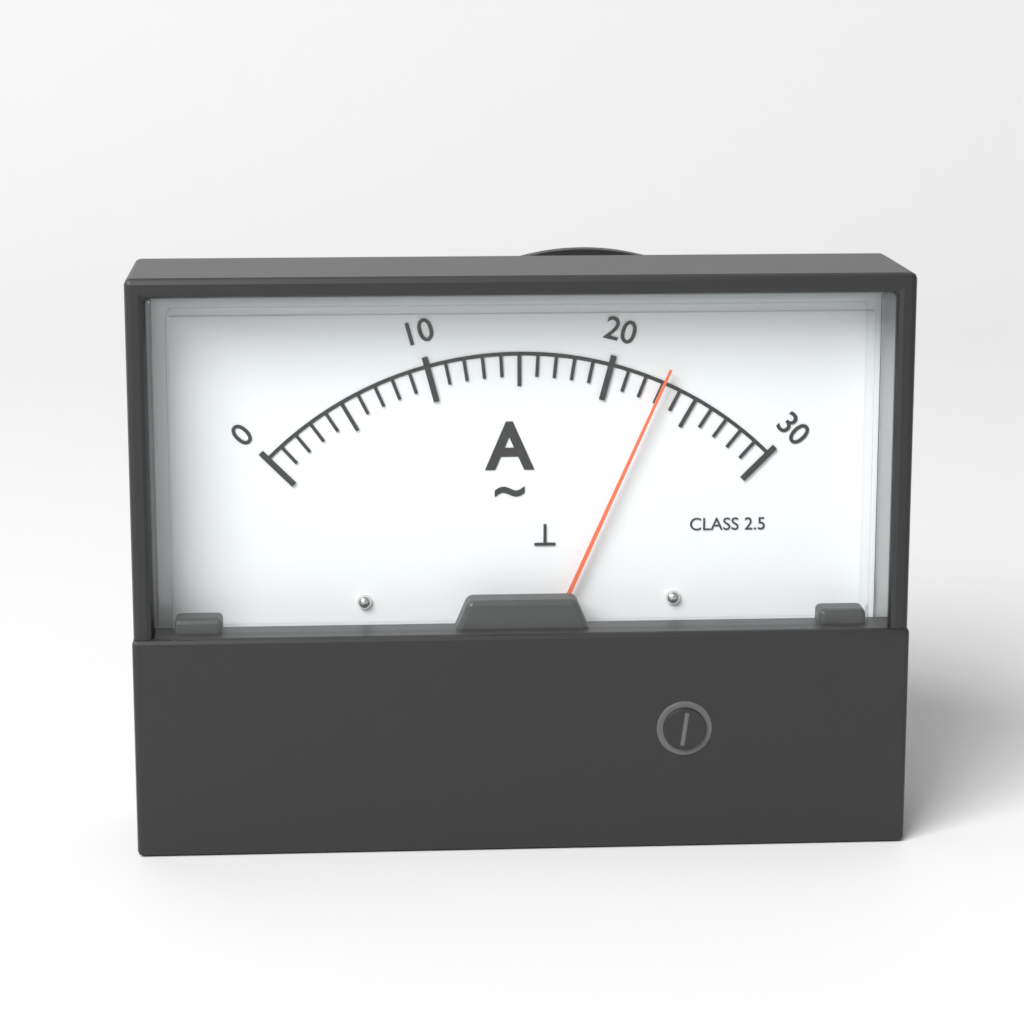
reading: 23 A
